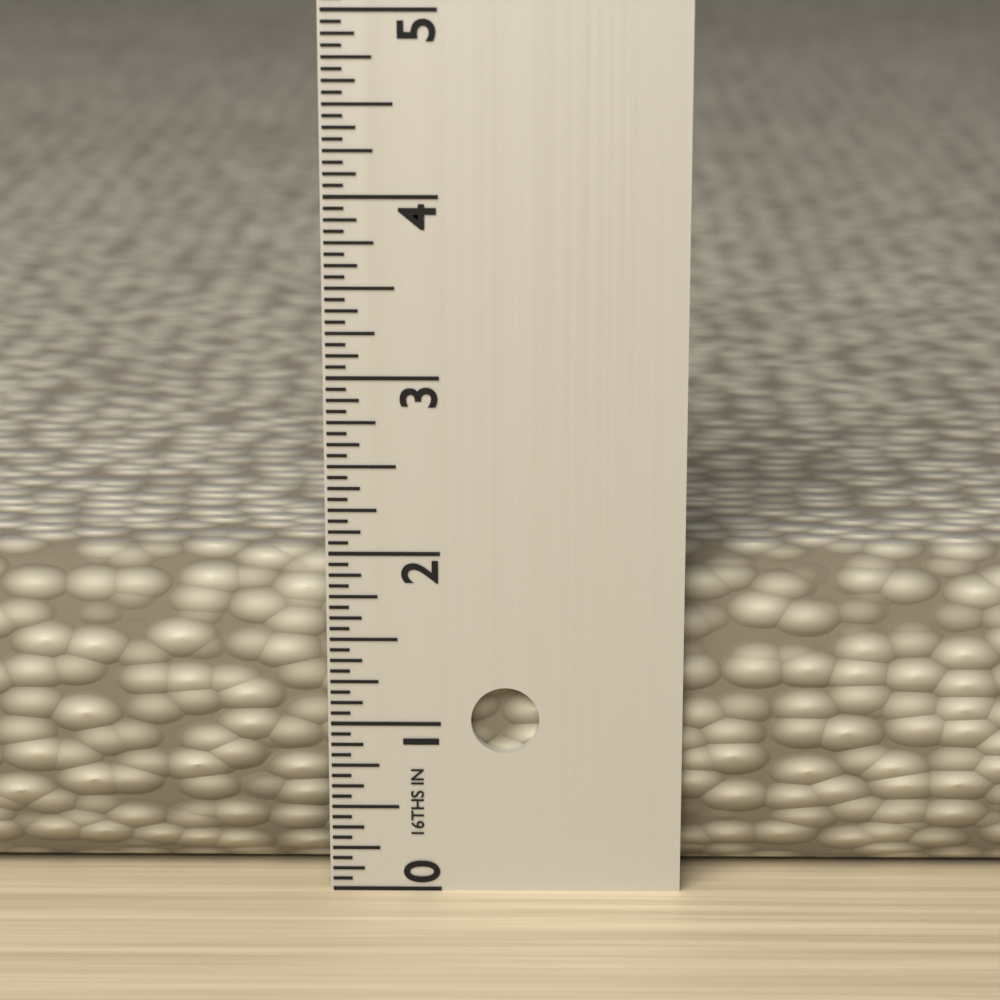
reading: 1.9375 in
